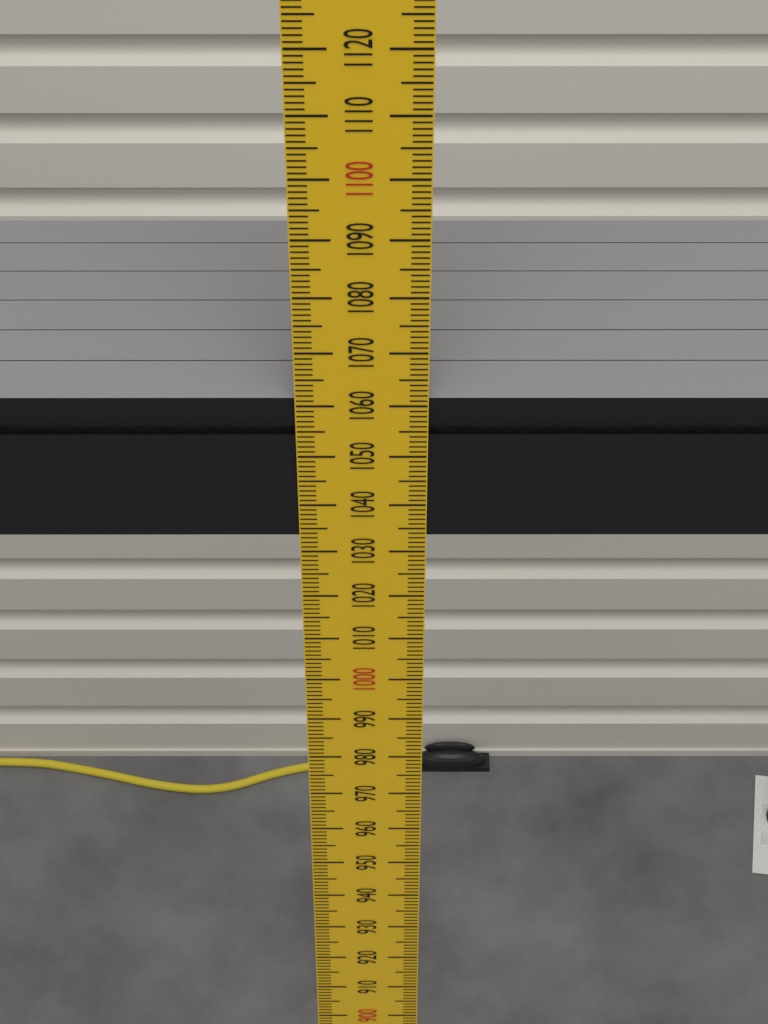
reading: 1061 mm
